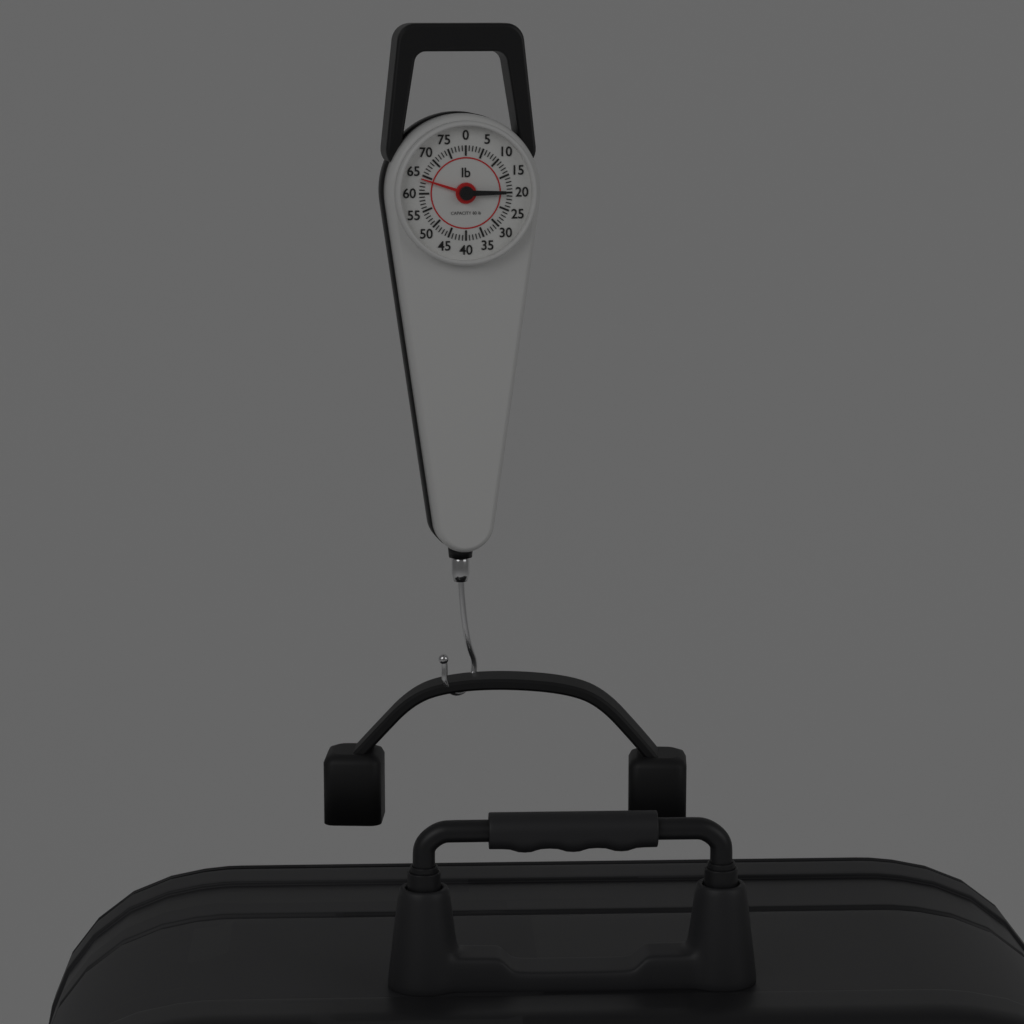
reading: 64 lb
